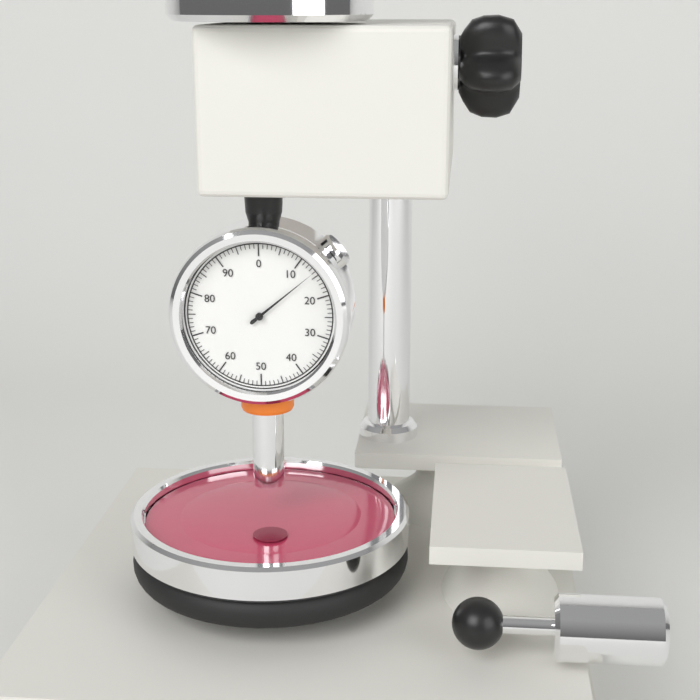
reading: 14 (no unit)
